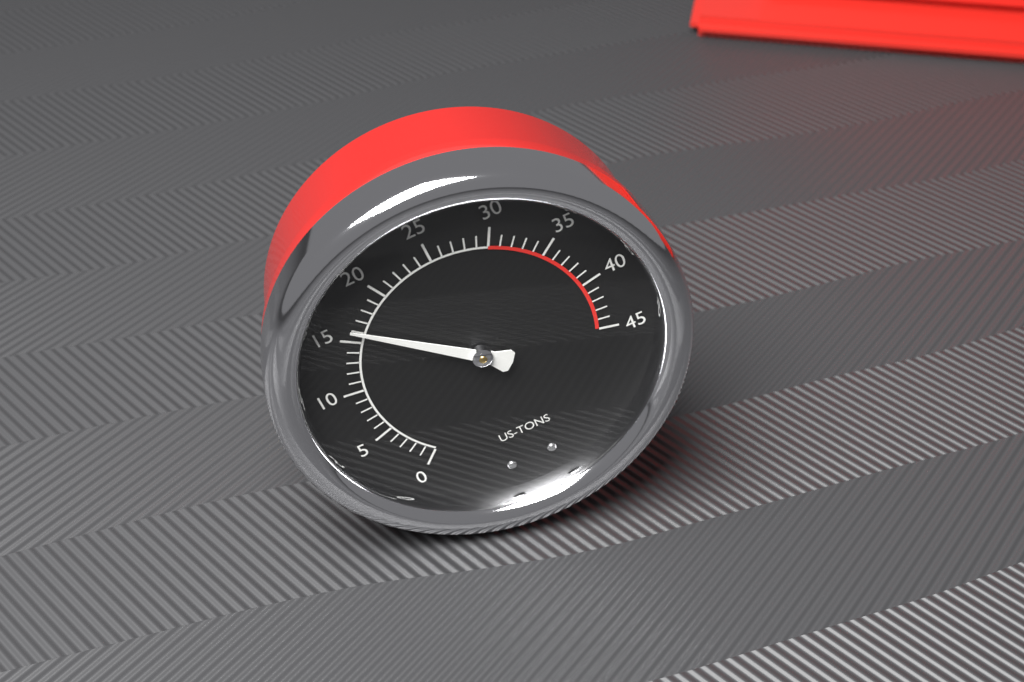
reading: 16 US tons
